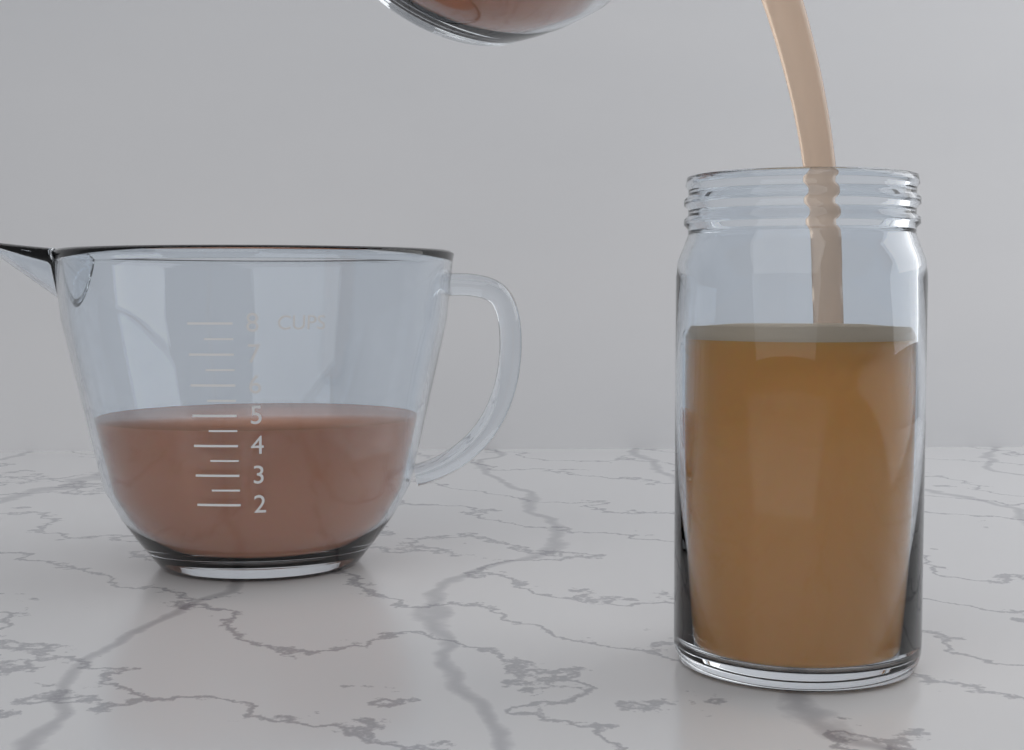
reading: 4.5 cups
